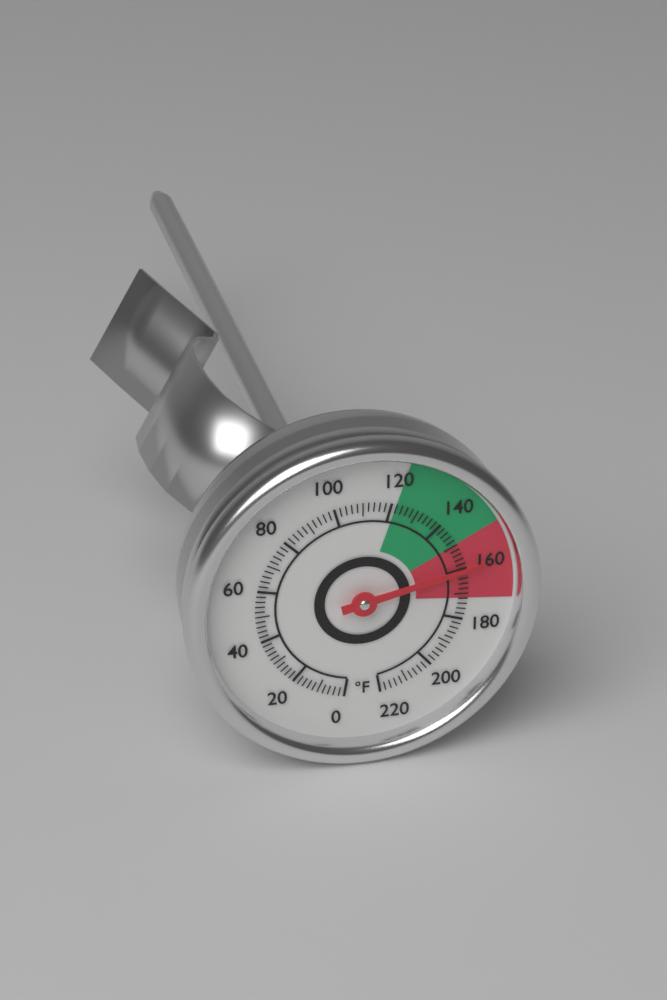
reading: 160 °F
